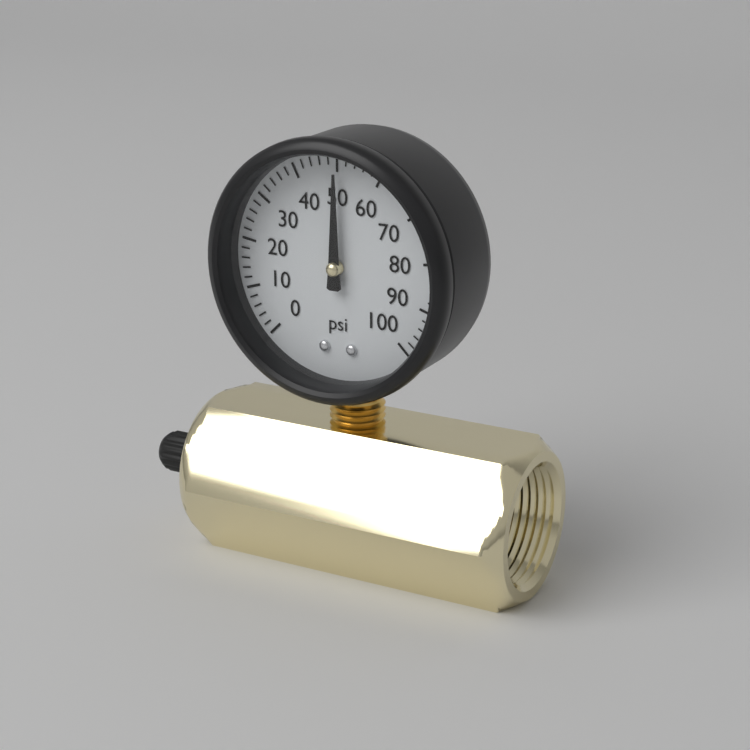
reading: 50 psi
